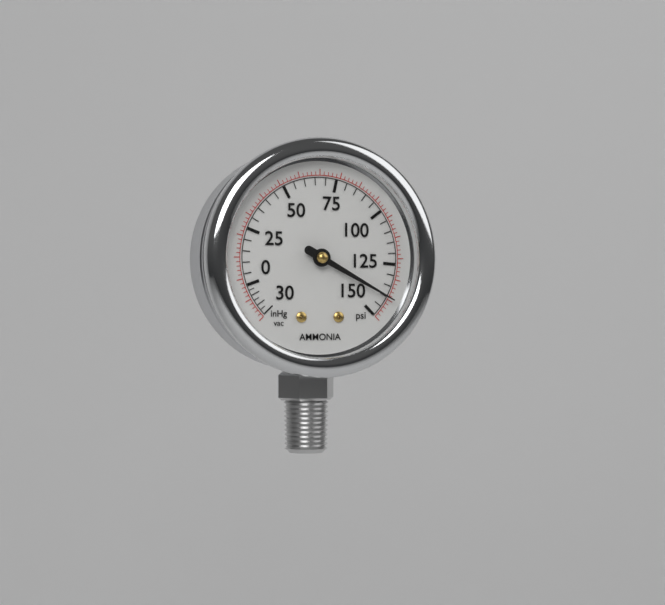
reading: 140 psi
